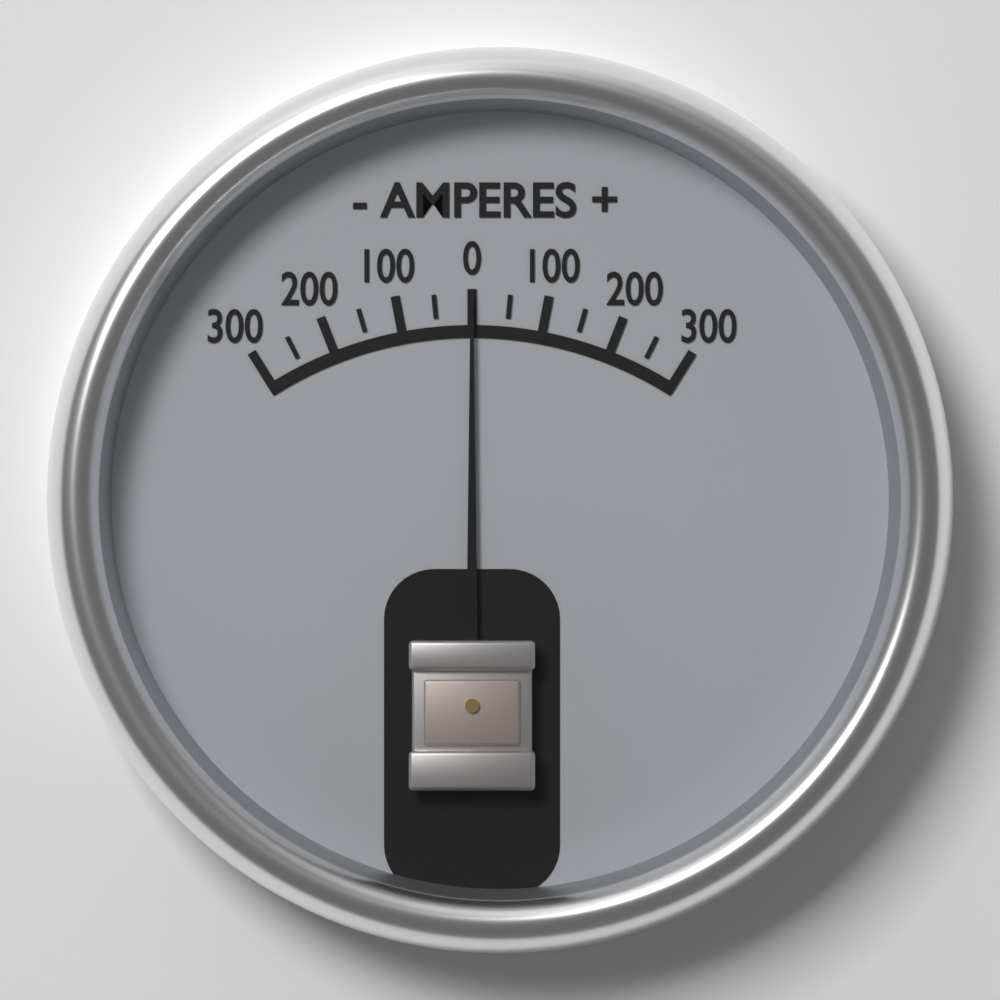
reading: 0 A
